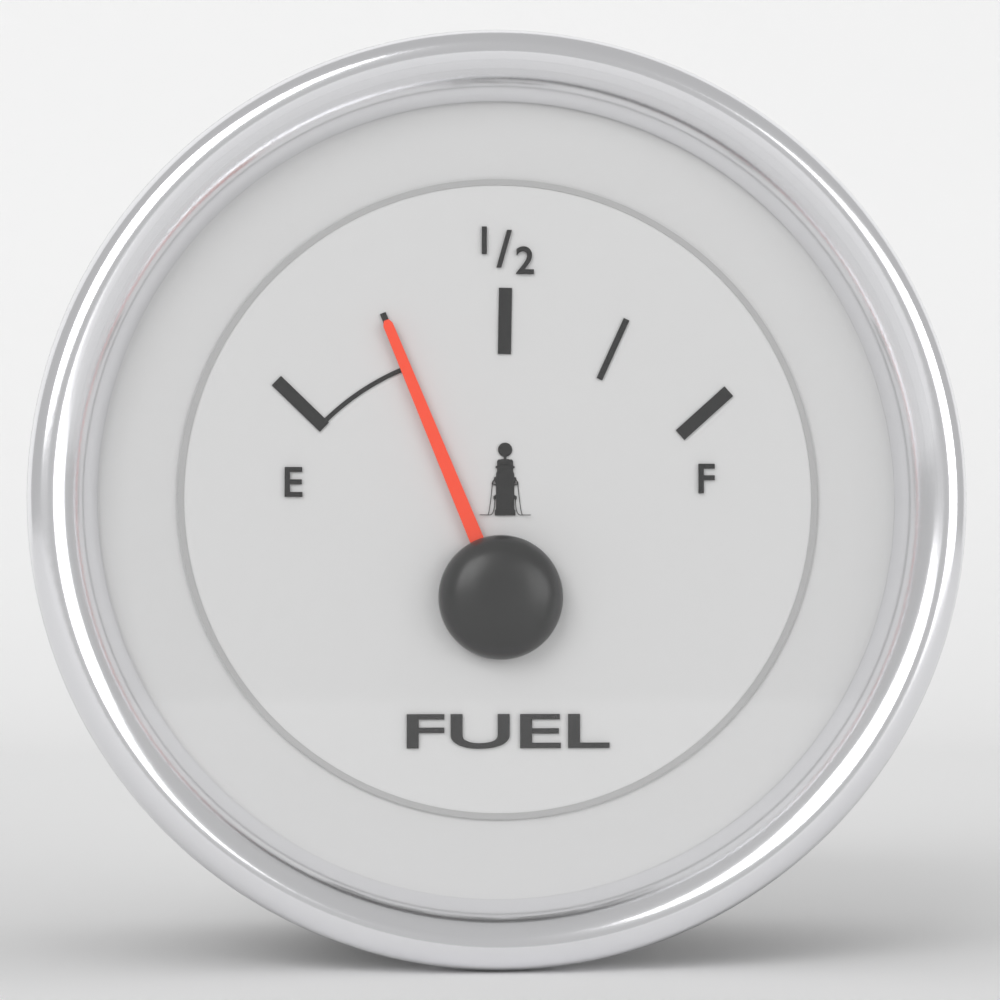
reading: 0.25 (no unit)
